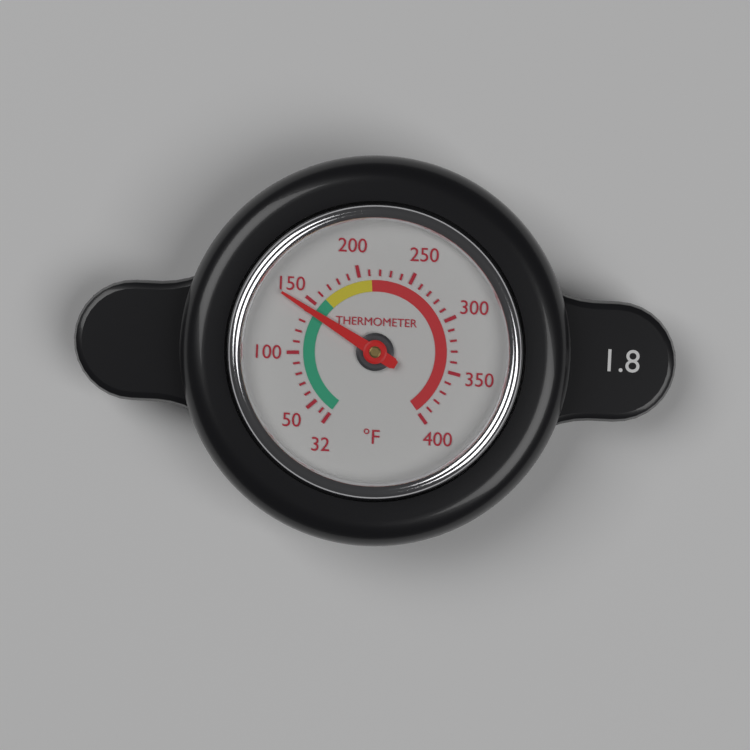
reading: 142 °F
